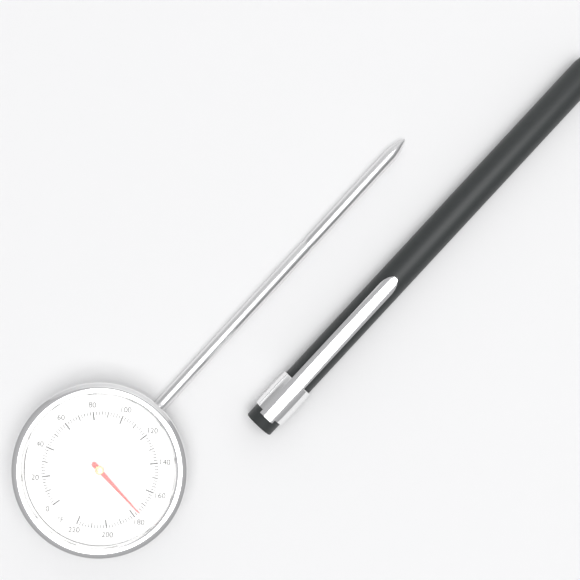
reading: 176 °F
